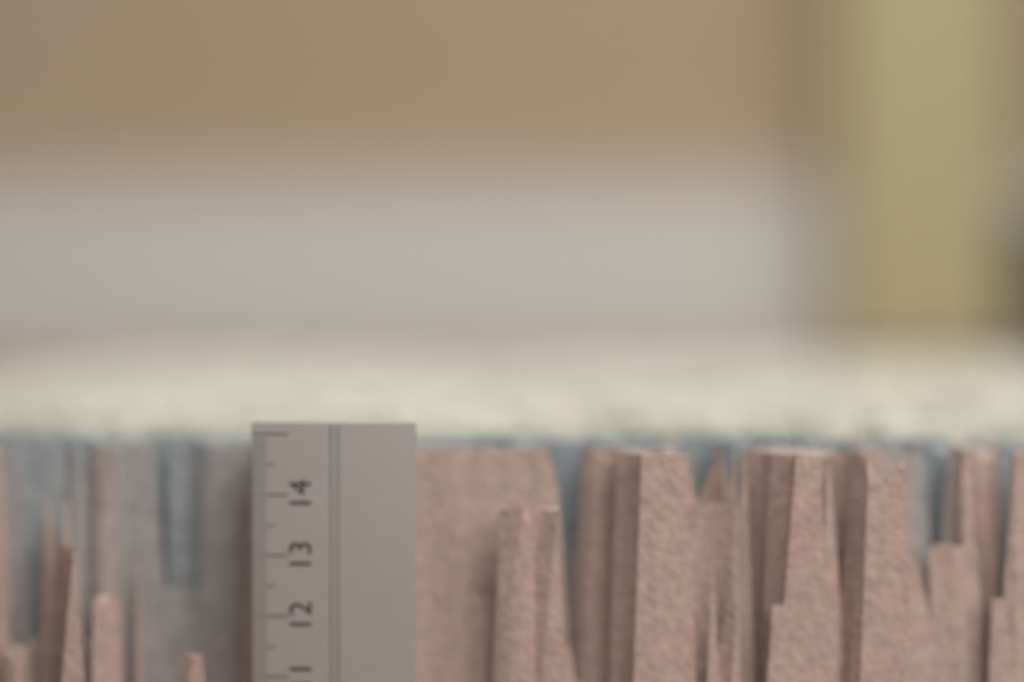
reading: 14.7 cm
